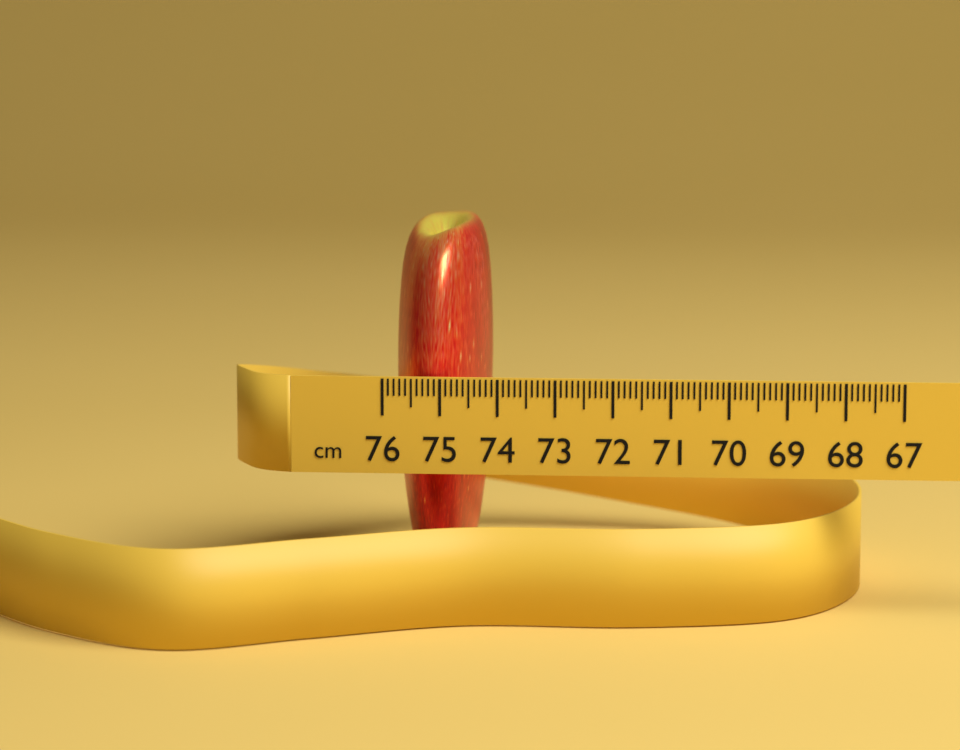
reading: 74.3 cm
